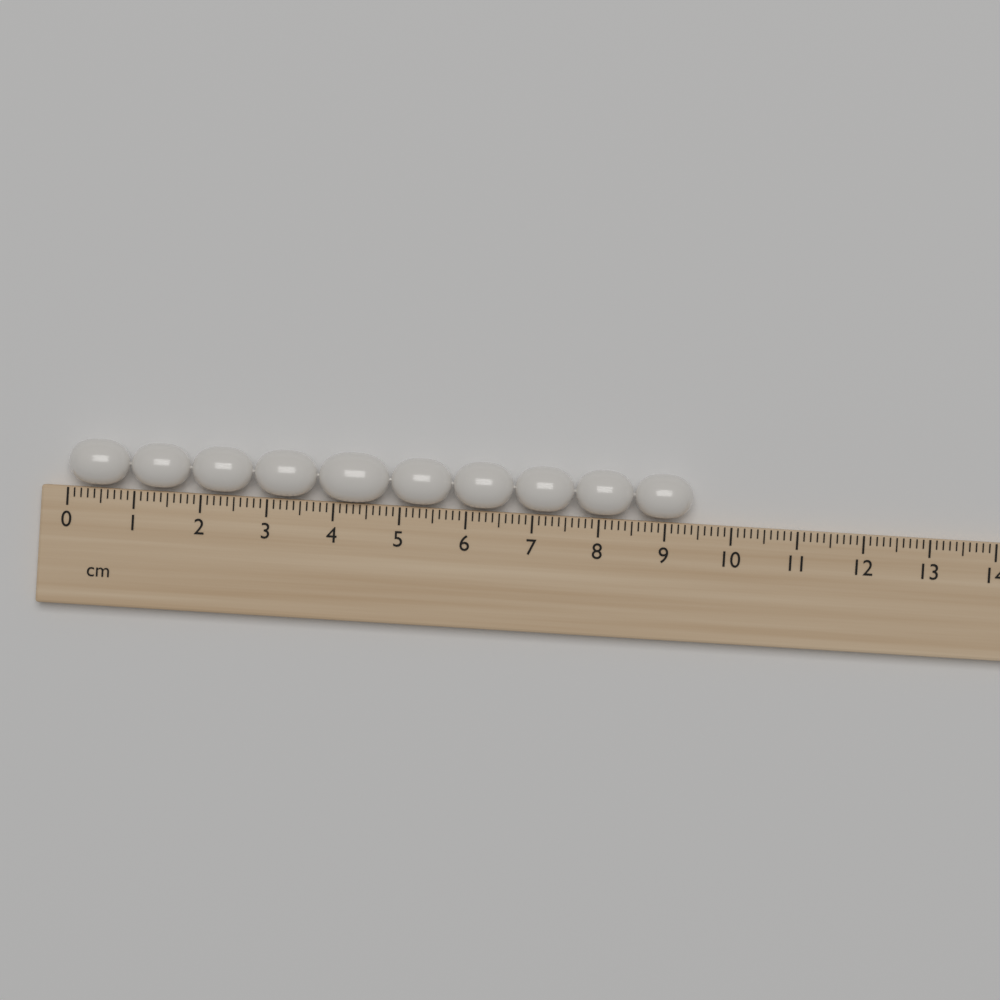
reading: 9.4 cm
